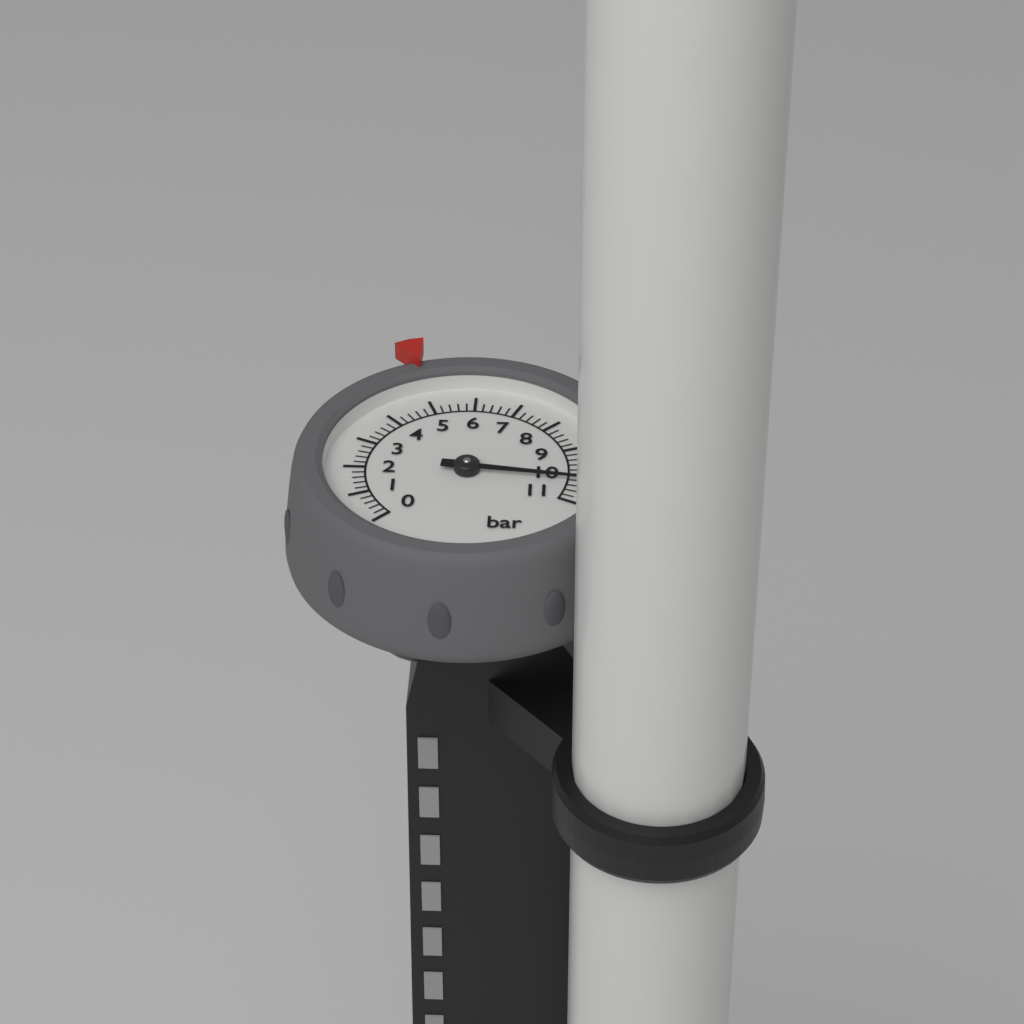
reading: 10.2 bar
